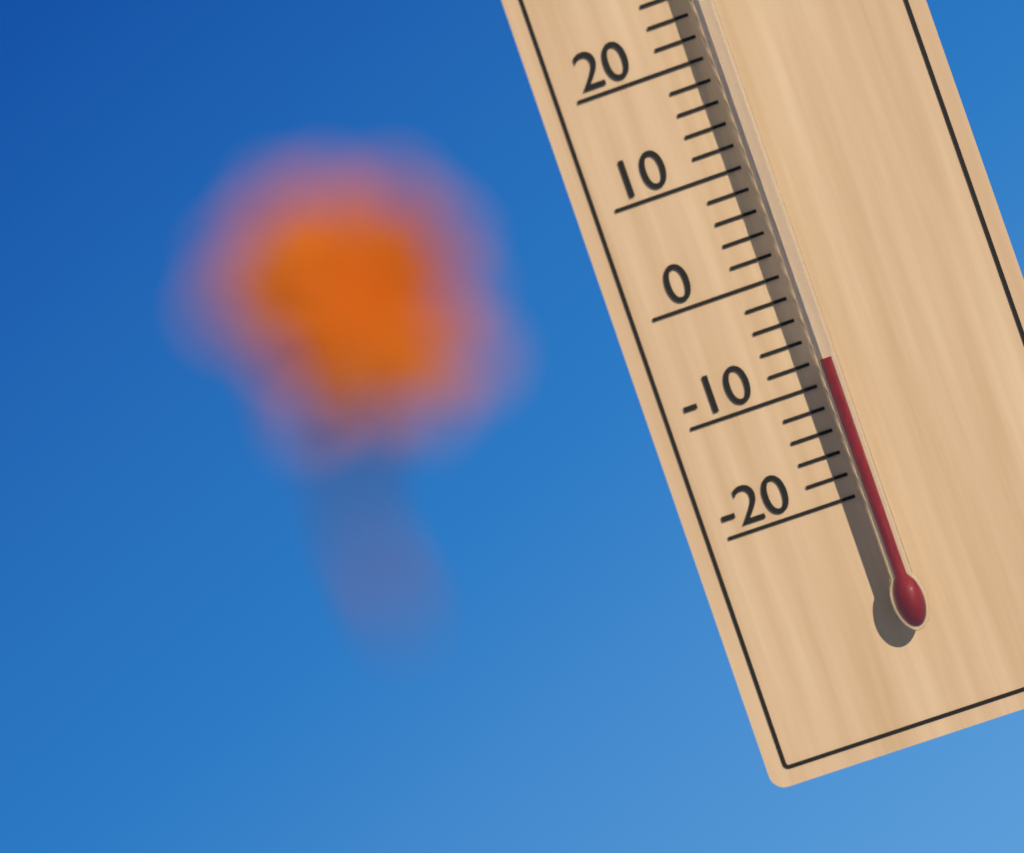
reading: -8 °C
